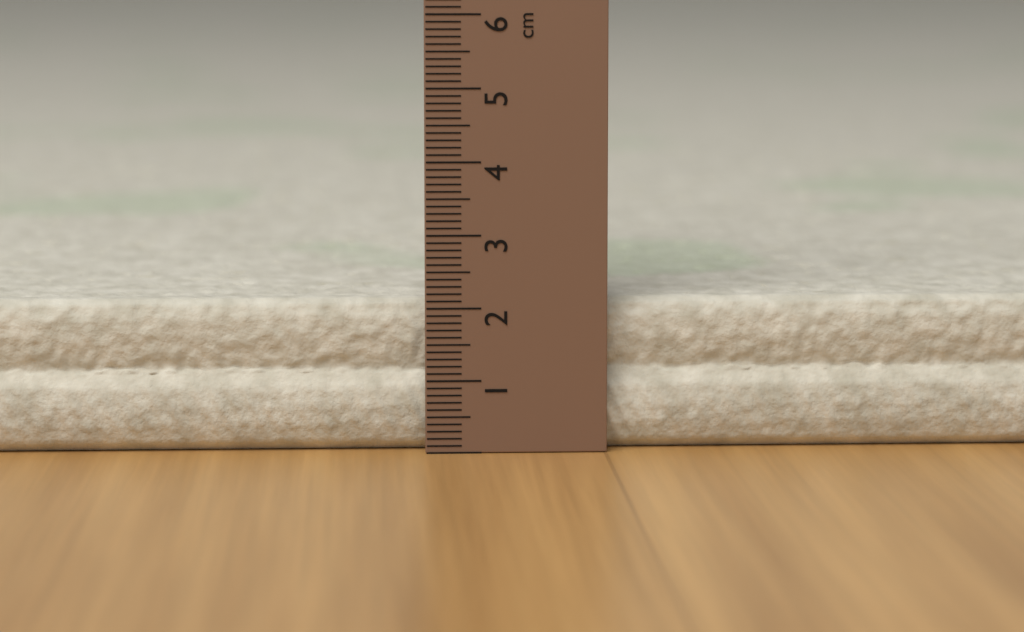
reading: 2.1 cm
